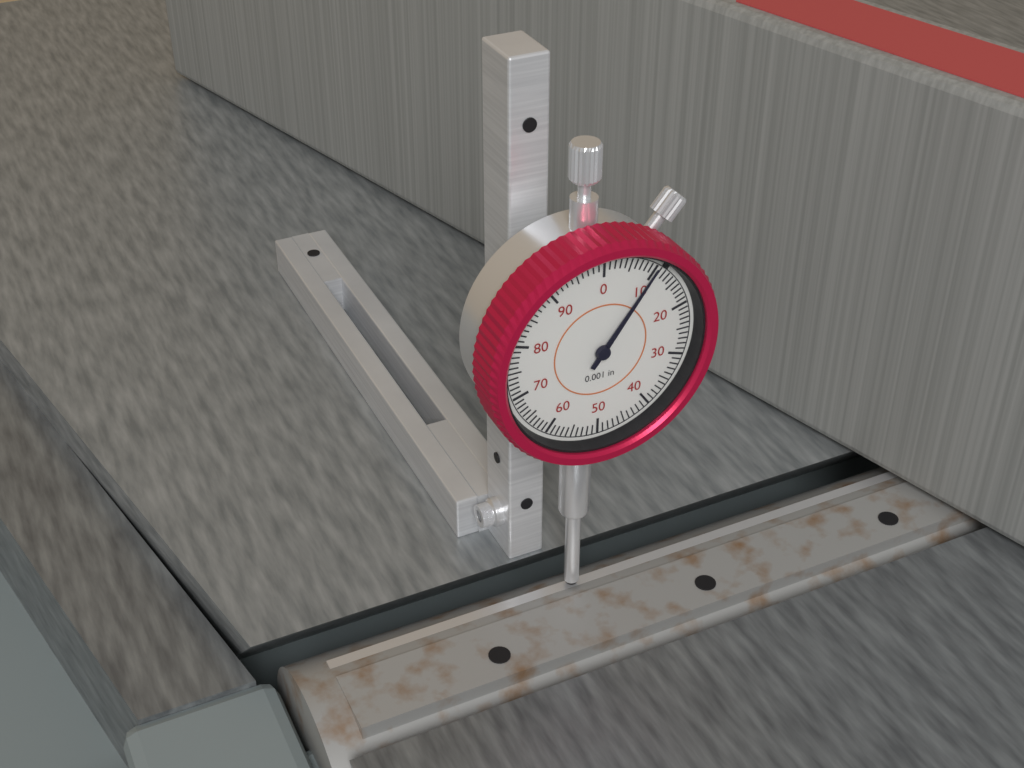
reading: 0.010 in
